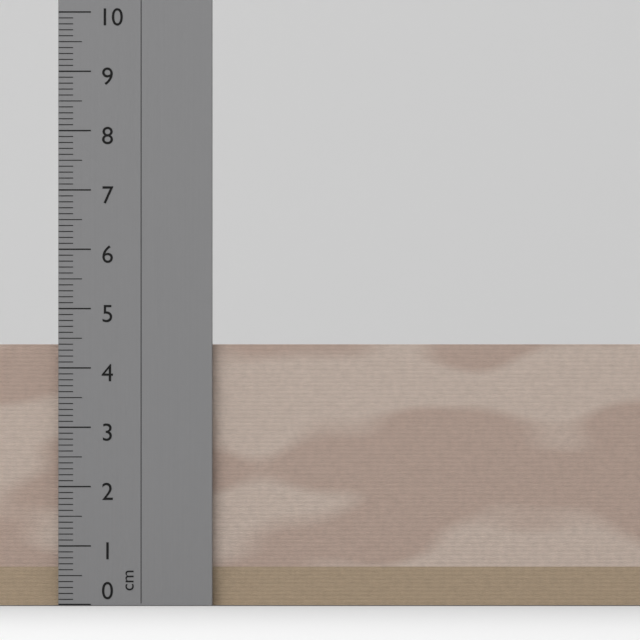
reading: 4.4 cm
